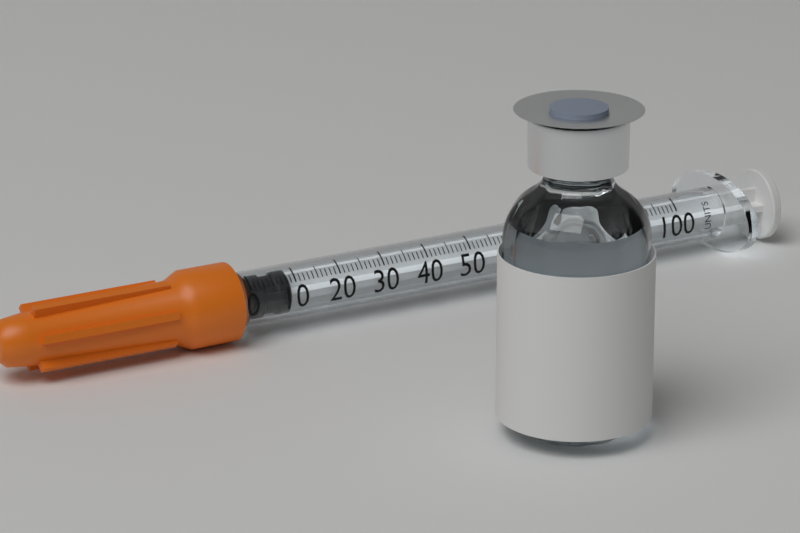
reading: 1 units
